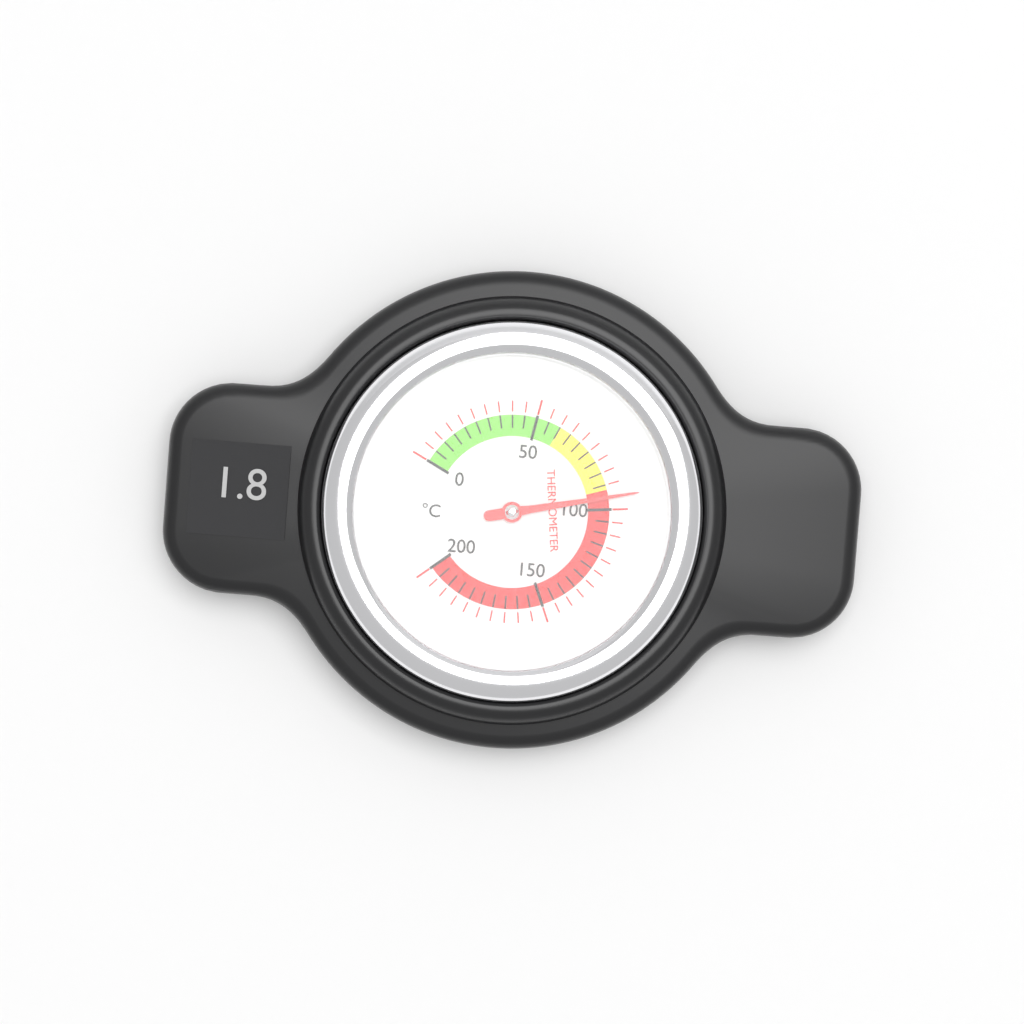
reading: 95 °C
